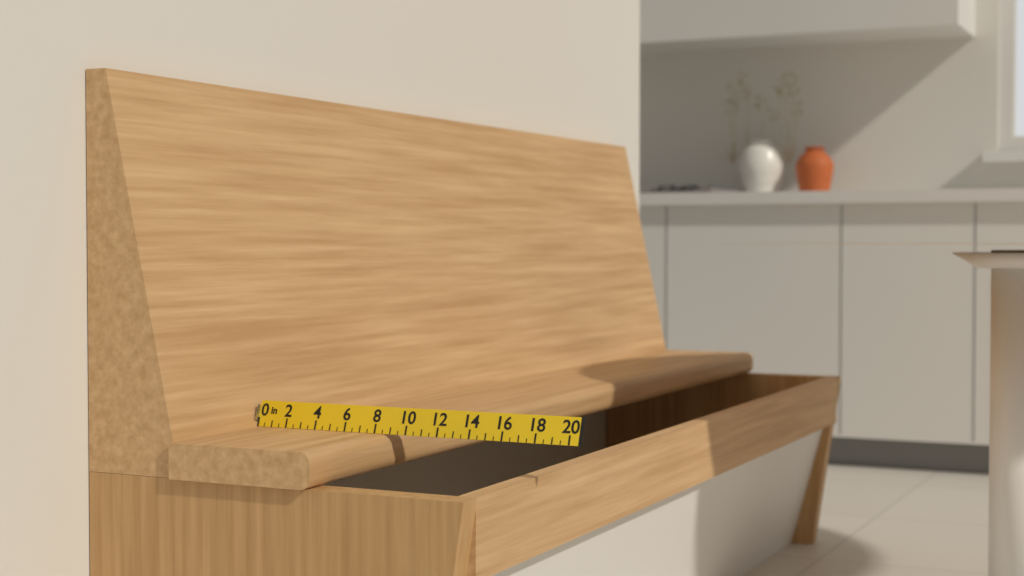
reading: 9.0 in
